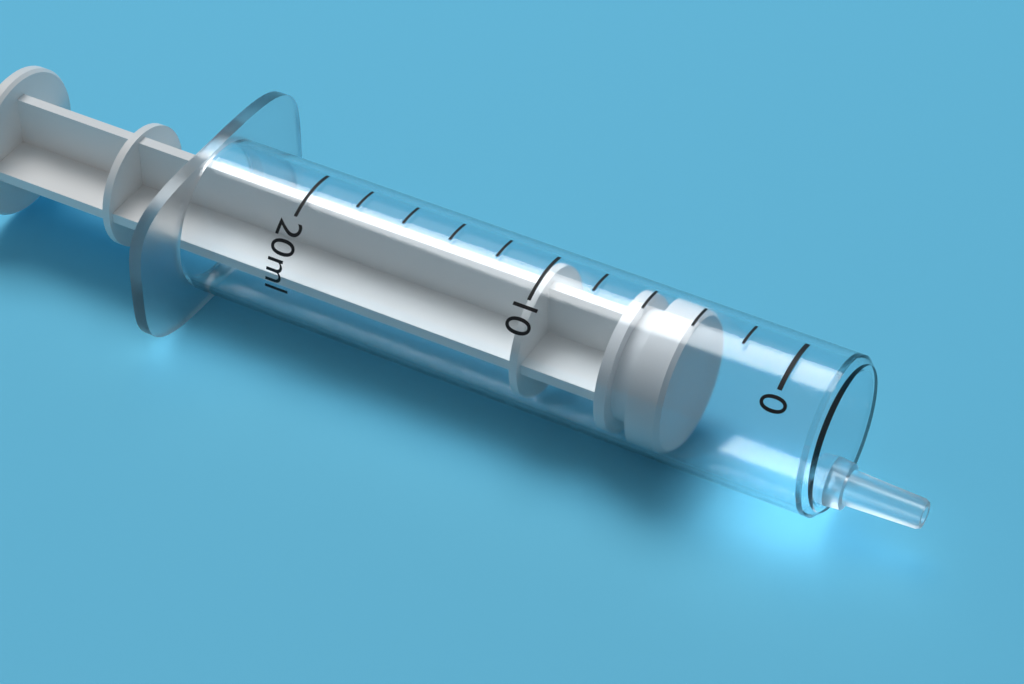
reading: 4 ml
